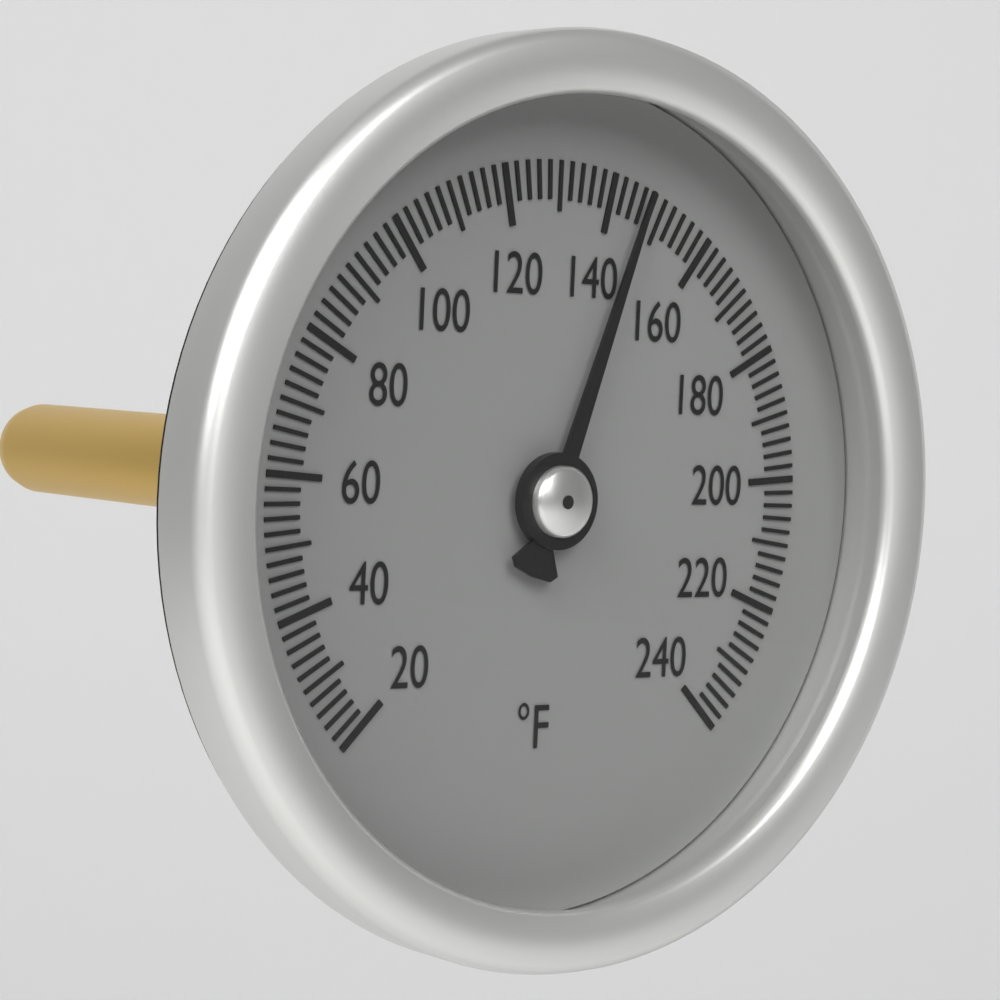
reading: 146 °F
